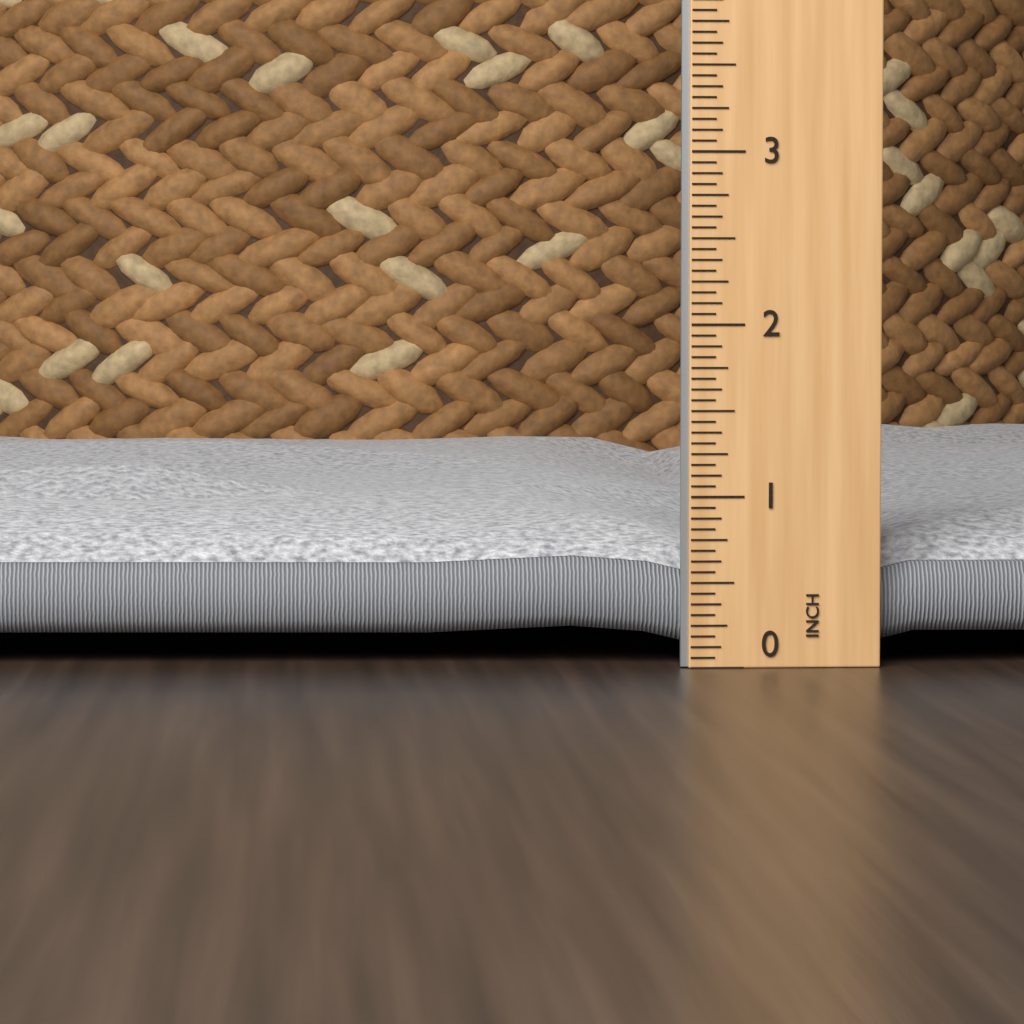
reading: 1.1875 in
